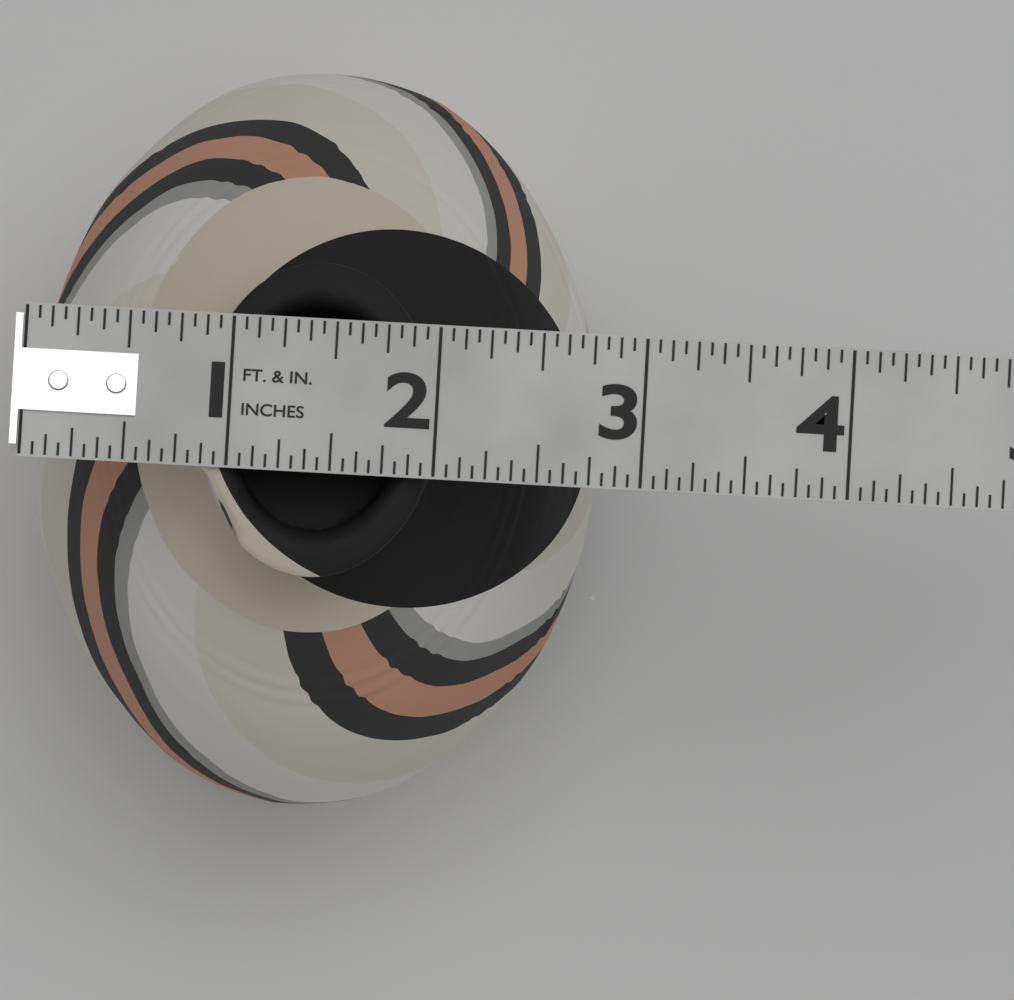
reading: 2.8125 in
